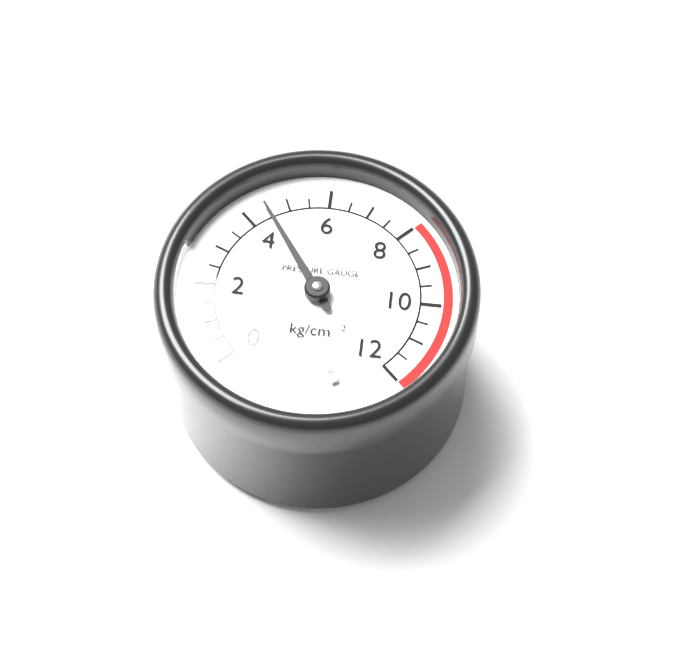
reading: 4.5 kg/cm²
